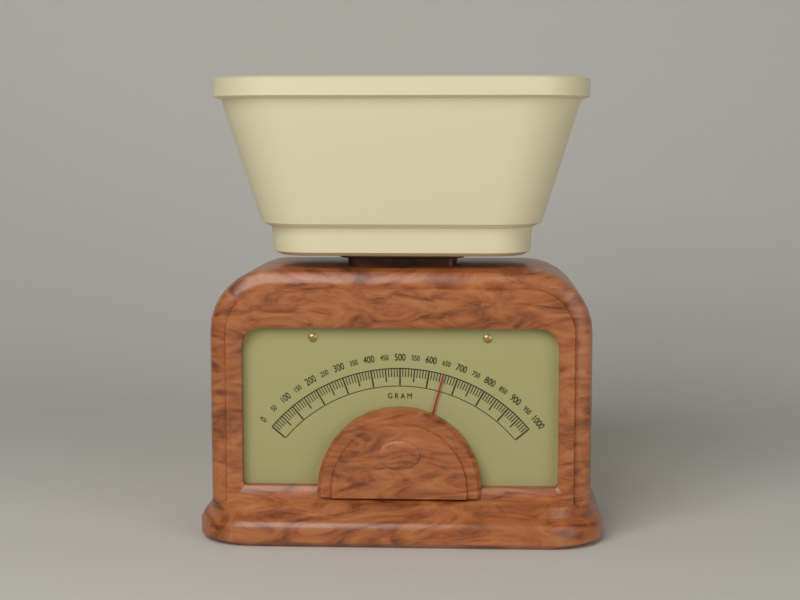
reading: 650 g
